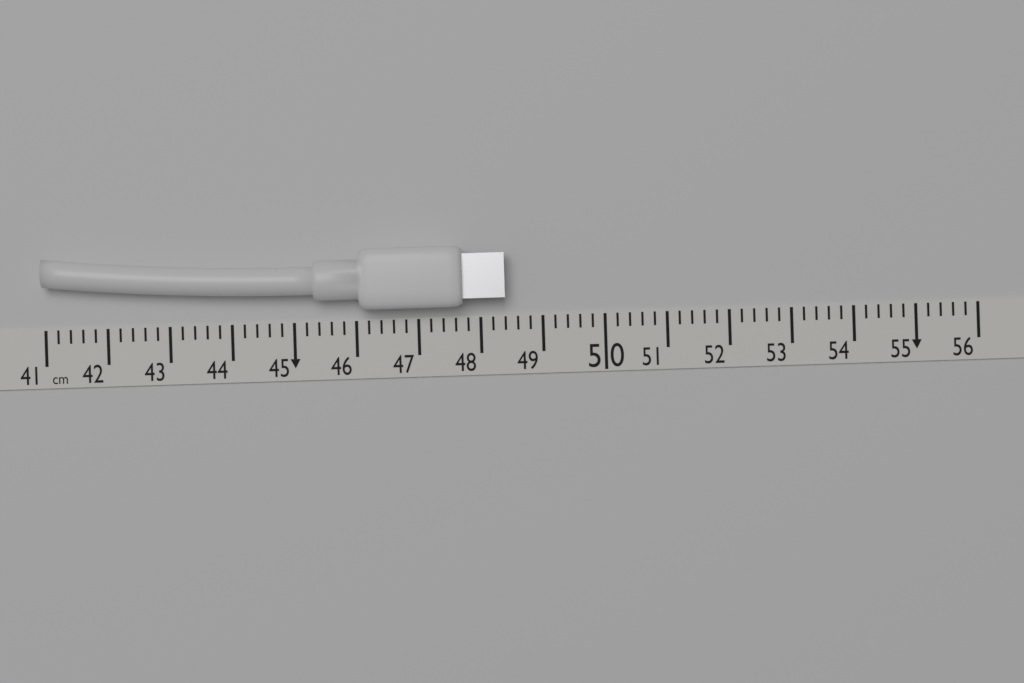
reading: 48.4 cm
